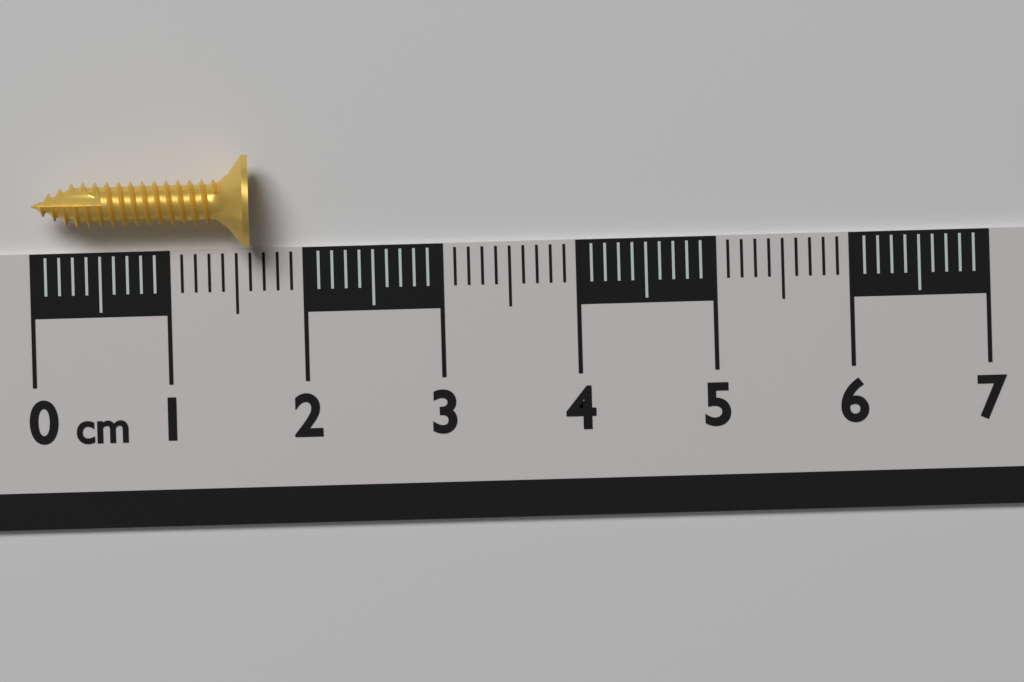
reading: 1.6 cm
